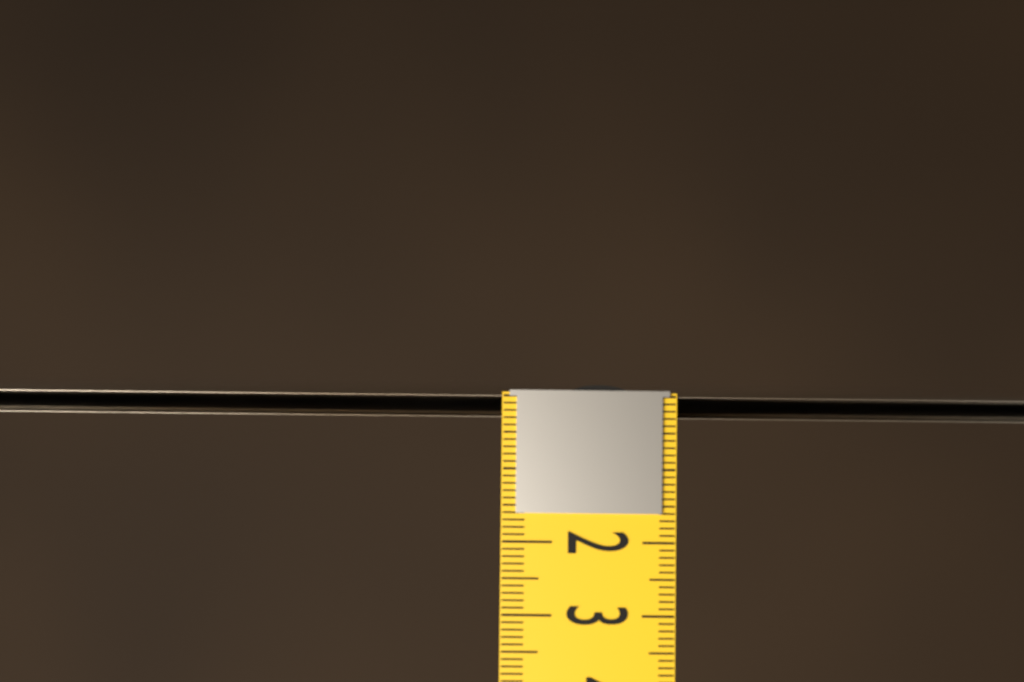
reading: 0.3 (no unit)
